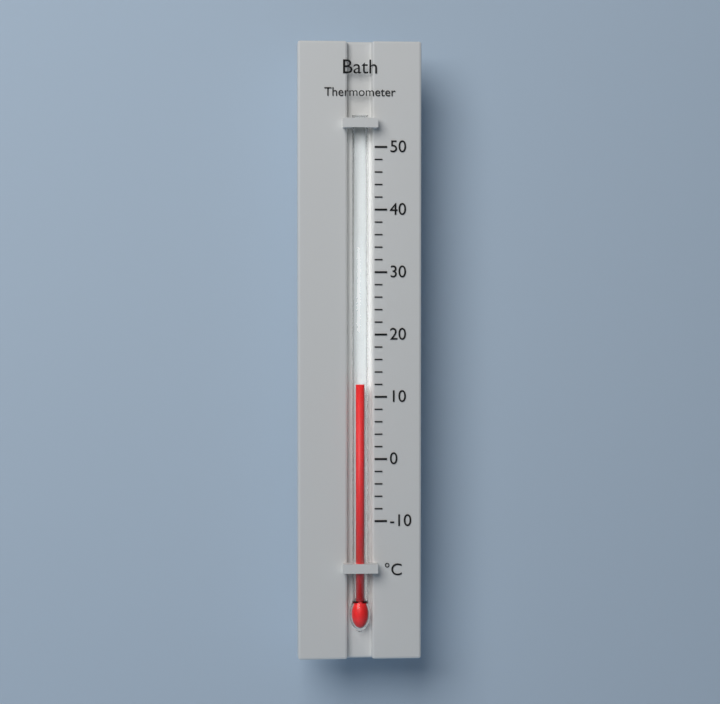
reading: 12 °C
